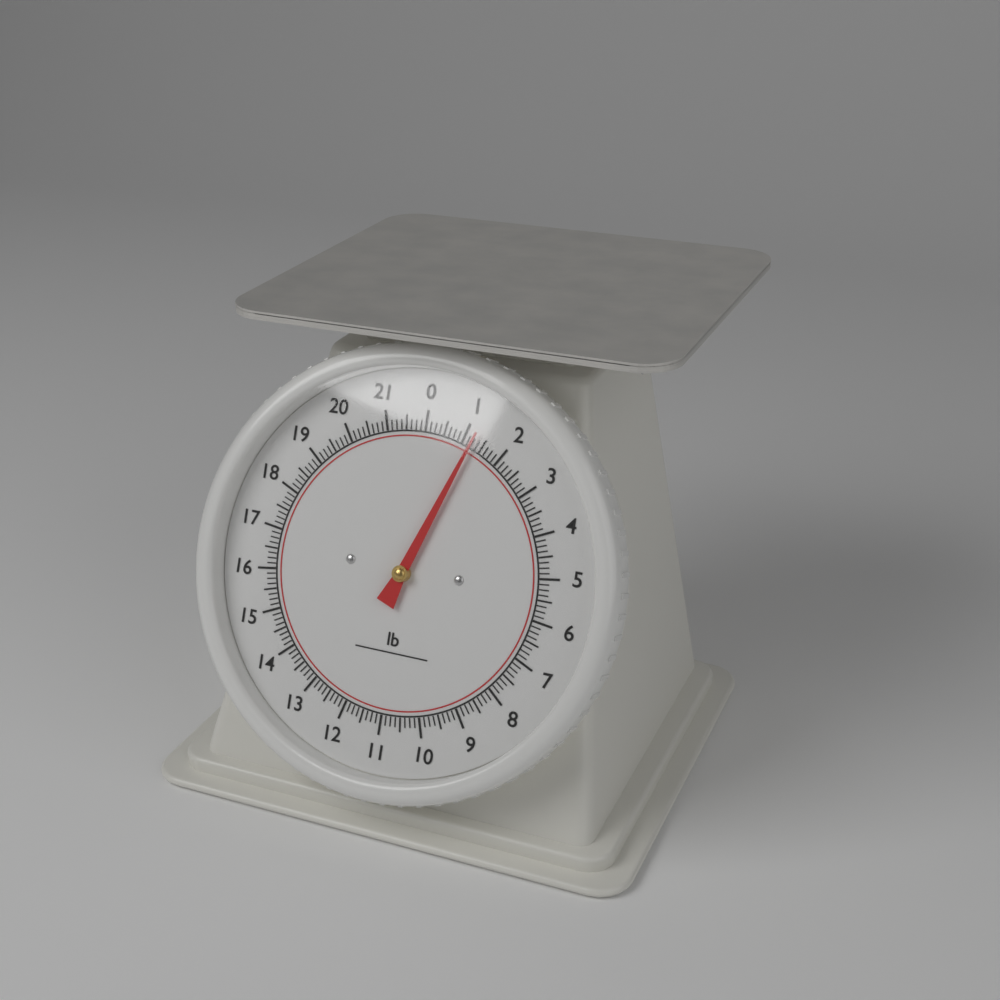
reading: 1.250 lb
